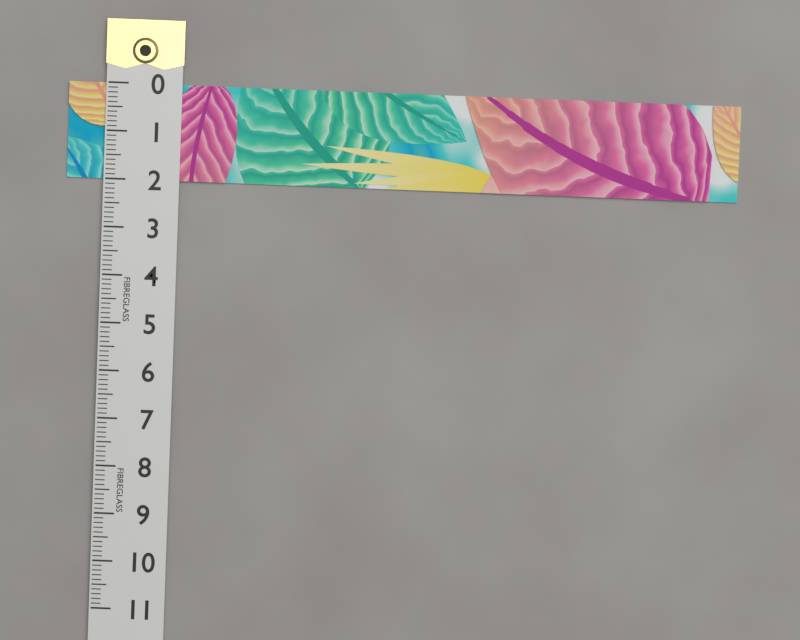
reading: 2.0 (no unit)
